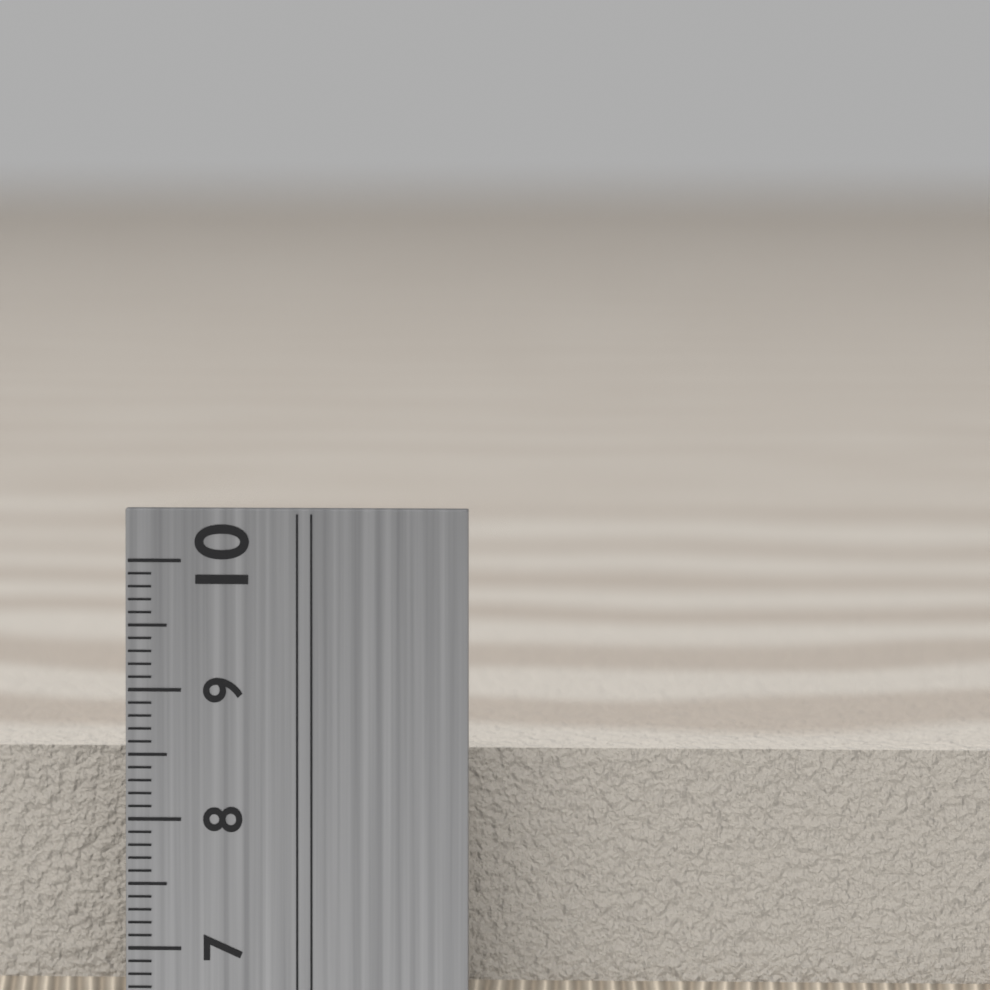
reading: 8.4 cm
